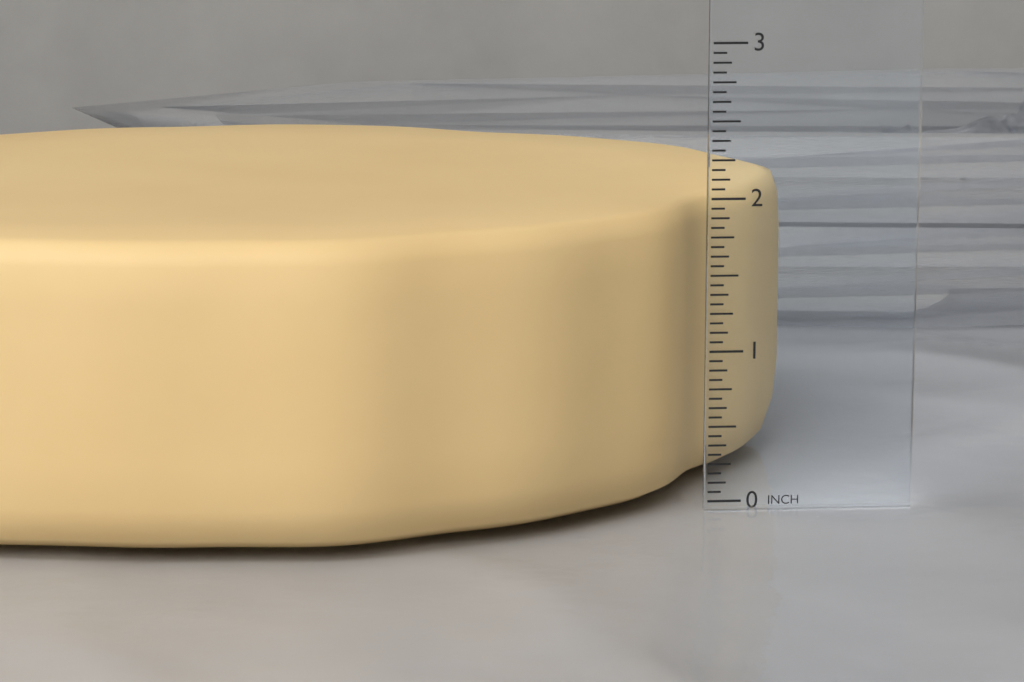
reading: 1.9375 in
